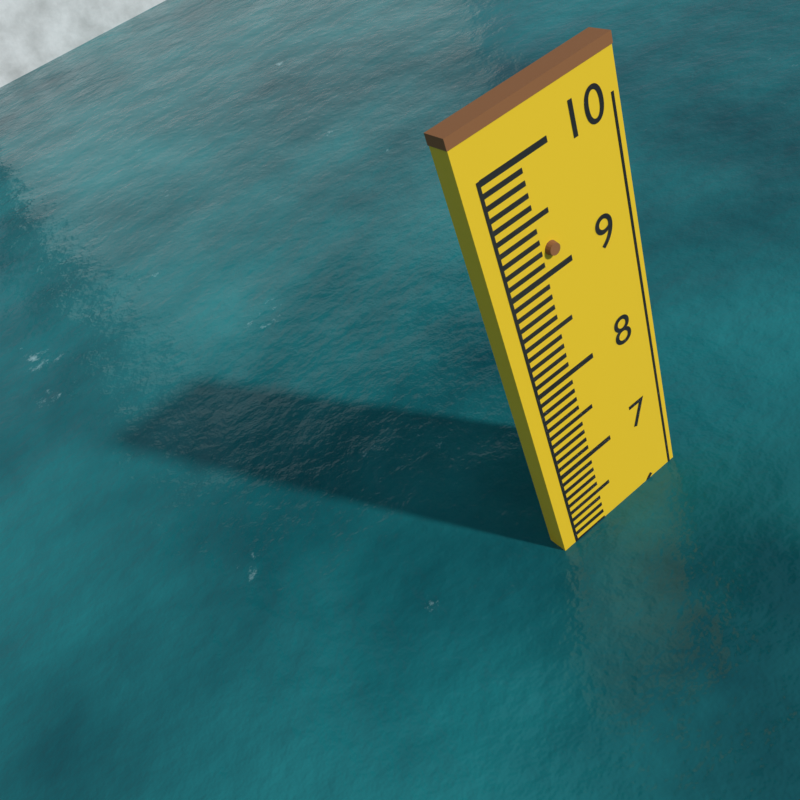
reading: 6.1 (no unit)
